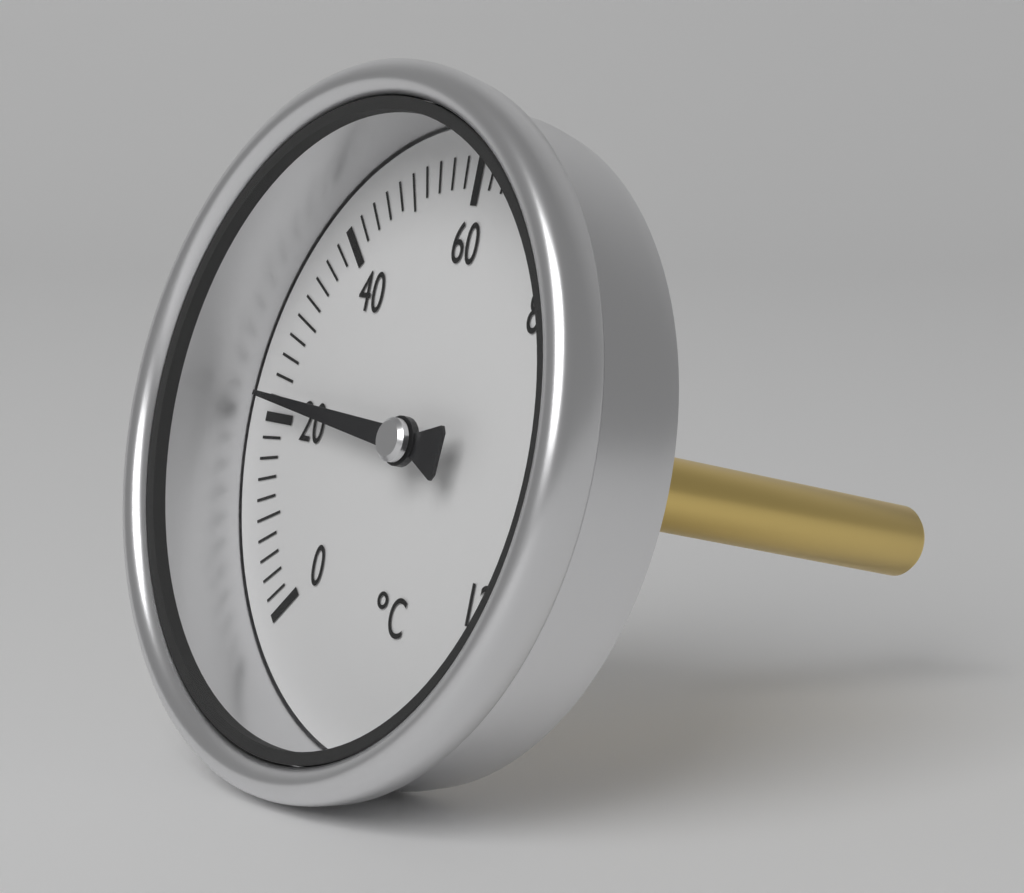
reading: 22 °C
